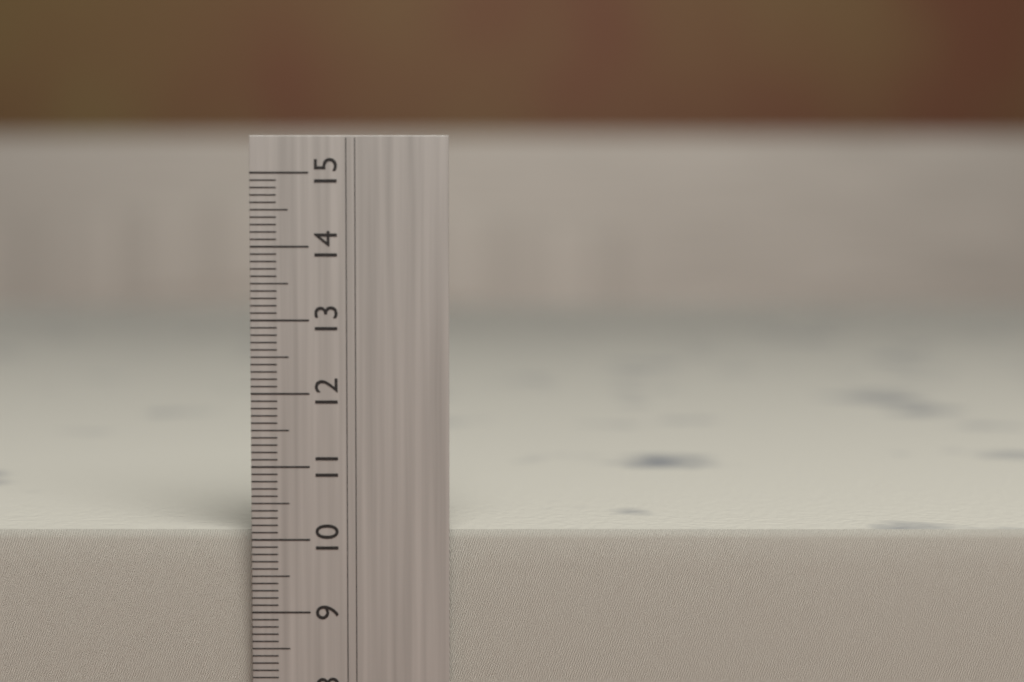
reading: 10.1 cm
